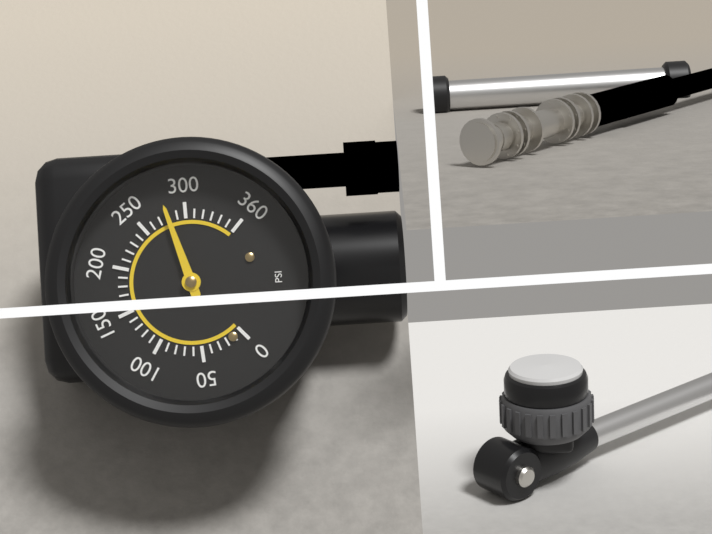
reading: 280 psi
